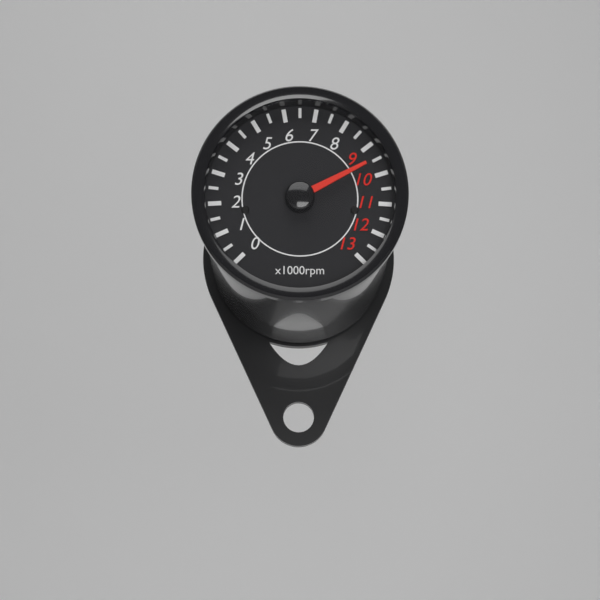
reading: 9500 rpm
